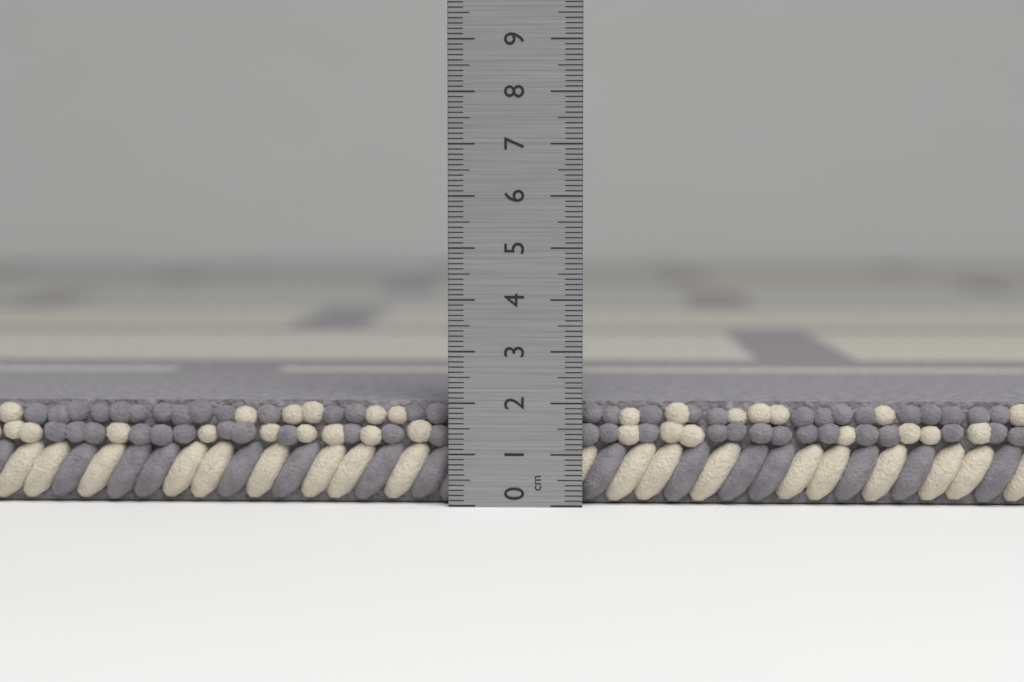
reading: 2.0 cm
